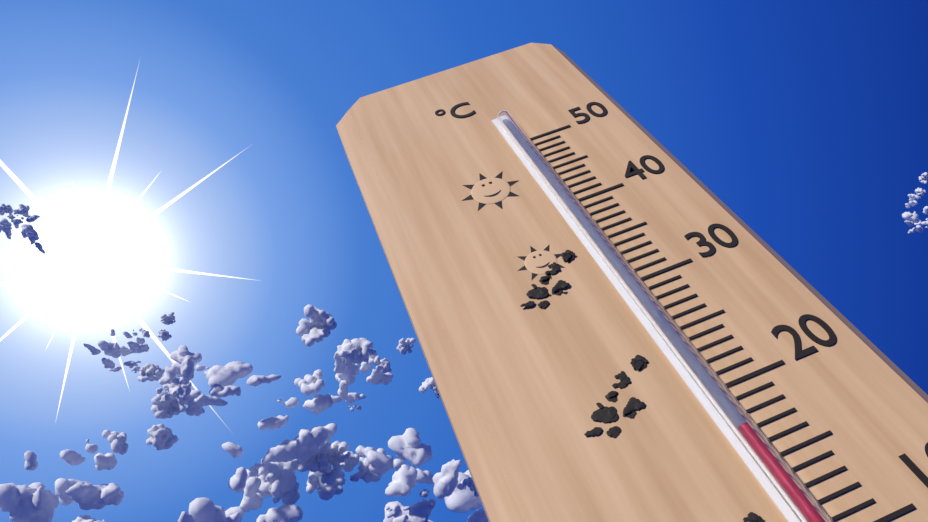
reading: 17 °C
